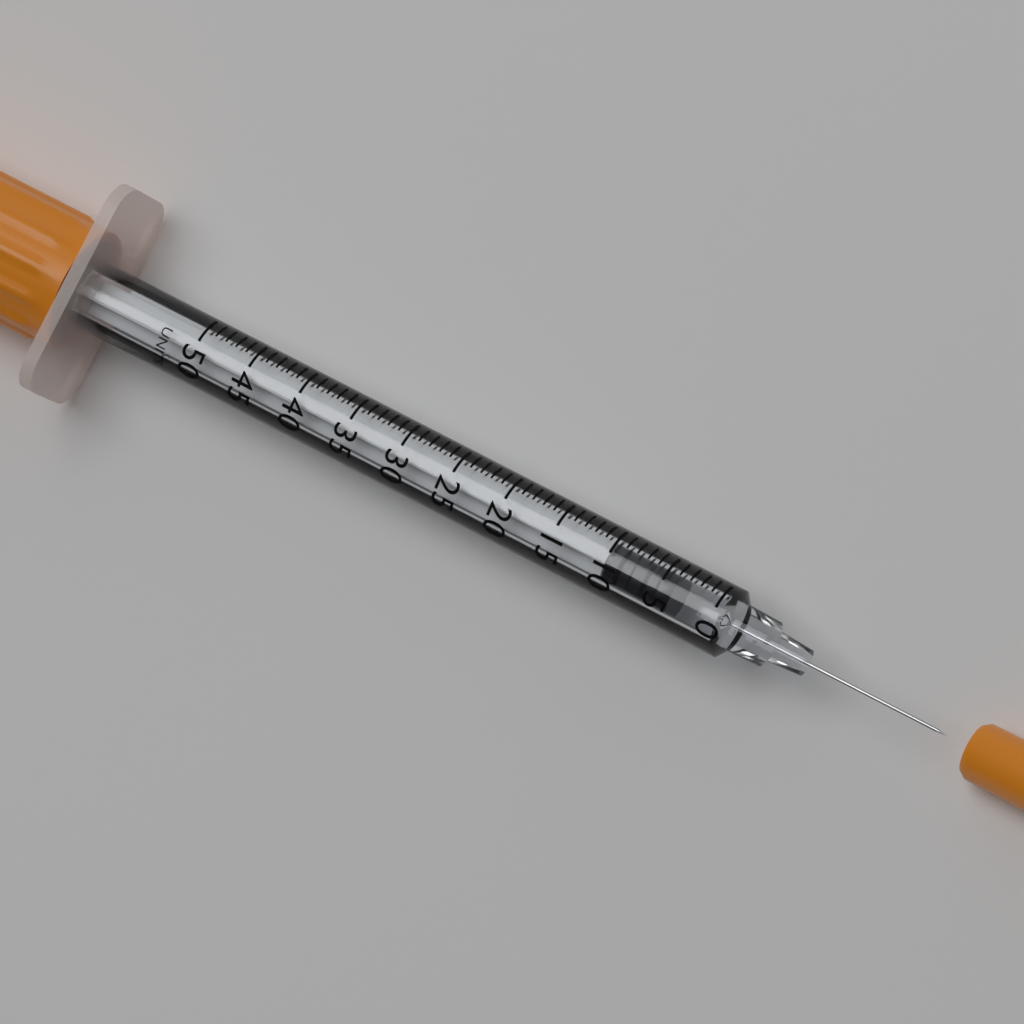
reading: 4 UNITS
